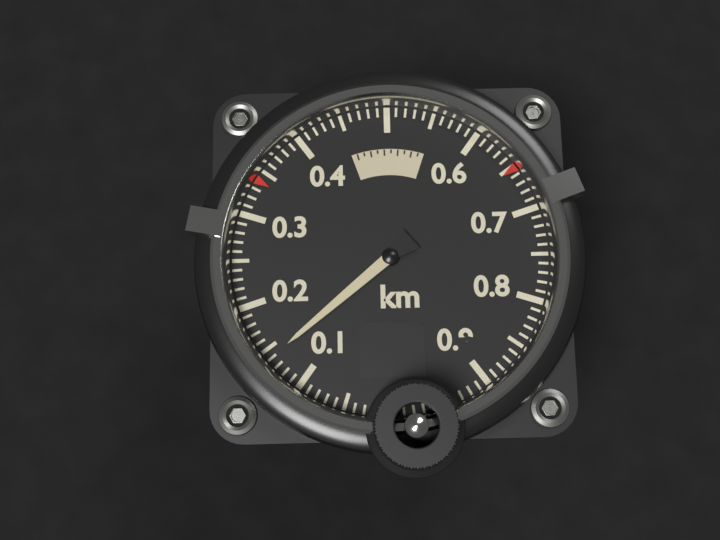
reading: 0.14 km
